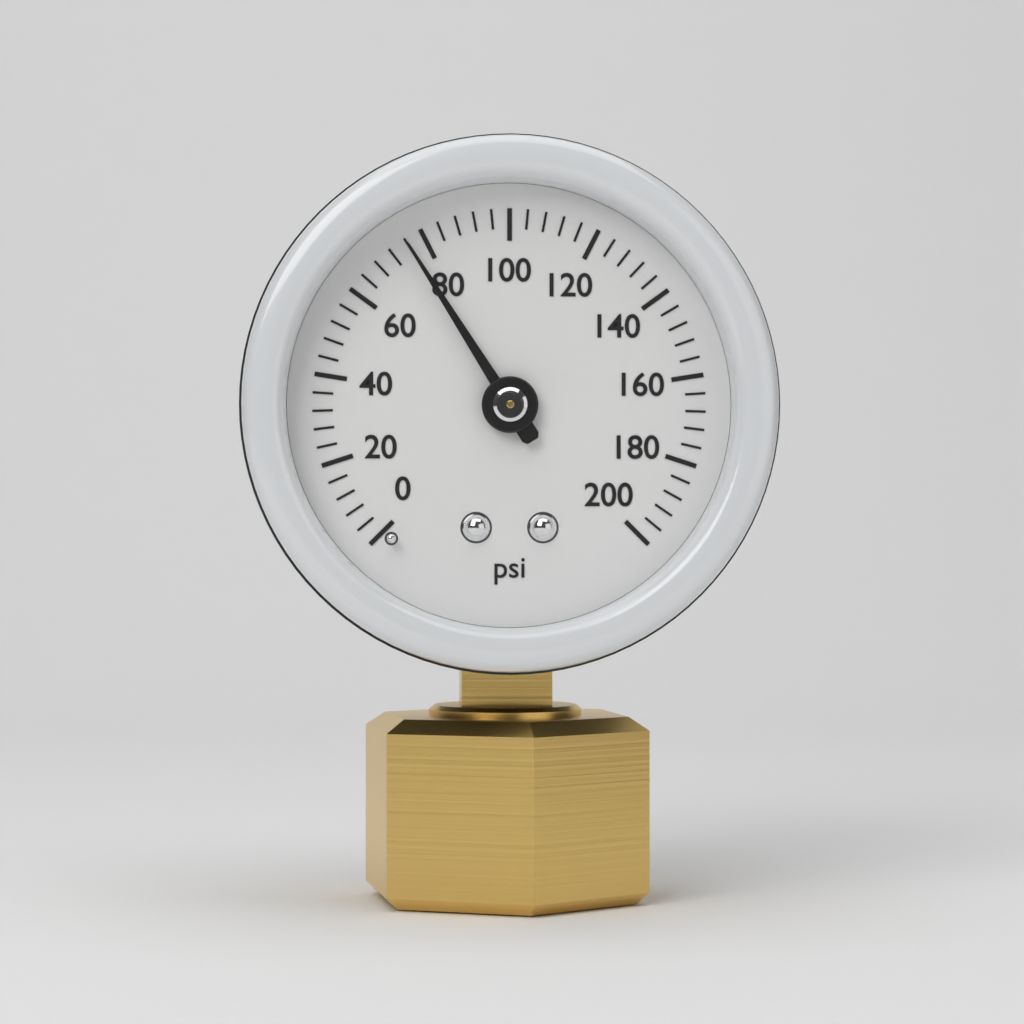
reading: 76 psi
